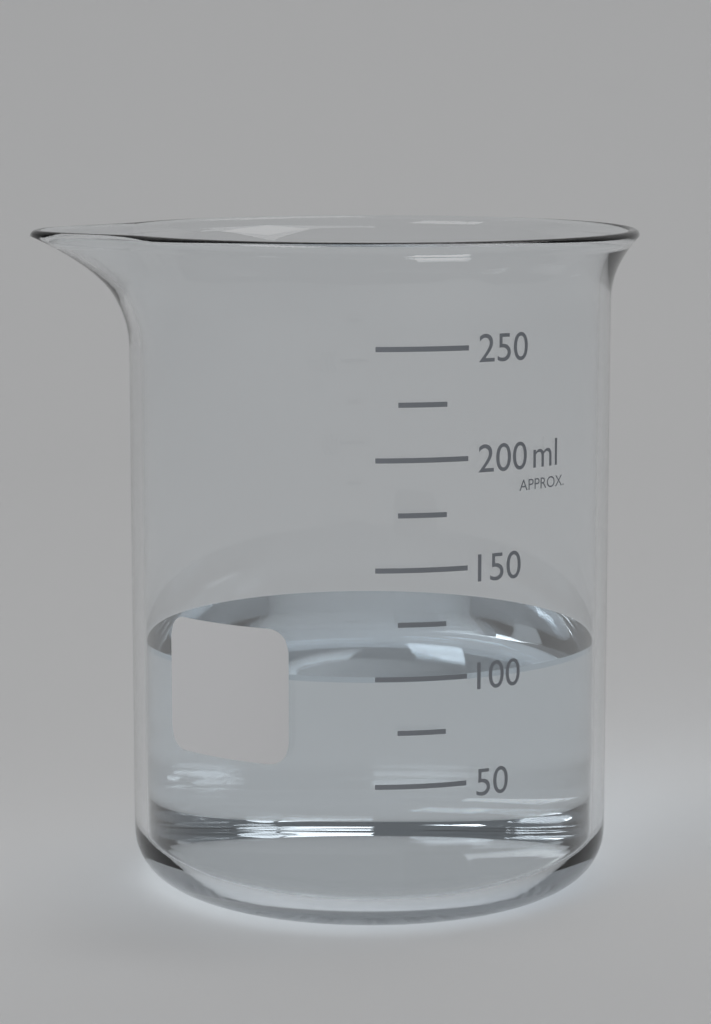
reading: 100 ml
